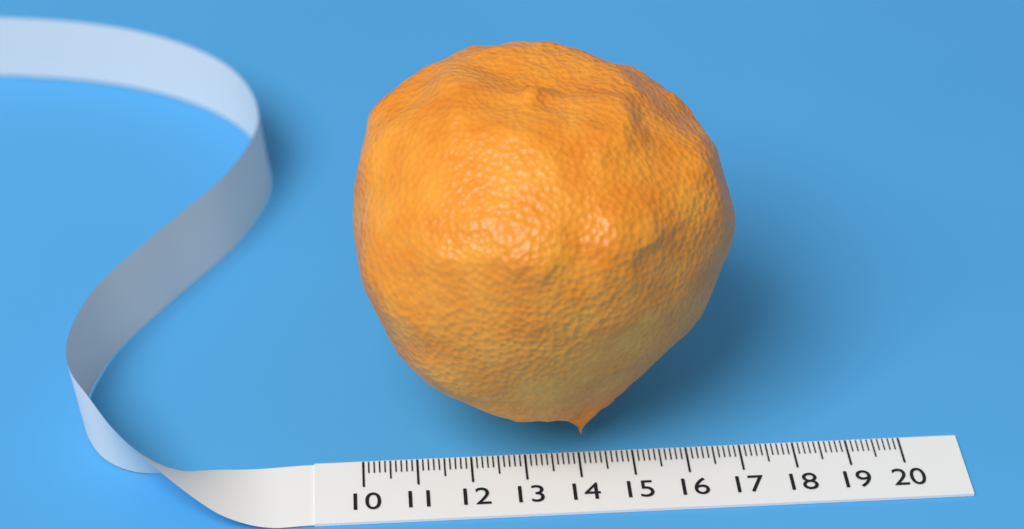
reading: 16.9 (no unit)
